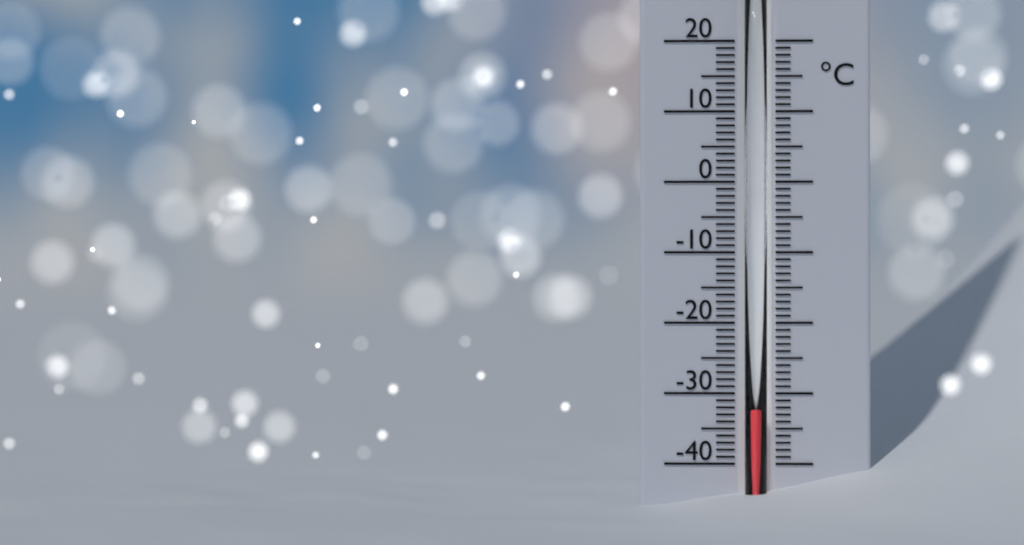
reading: -32 °C
